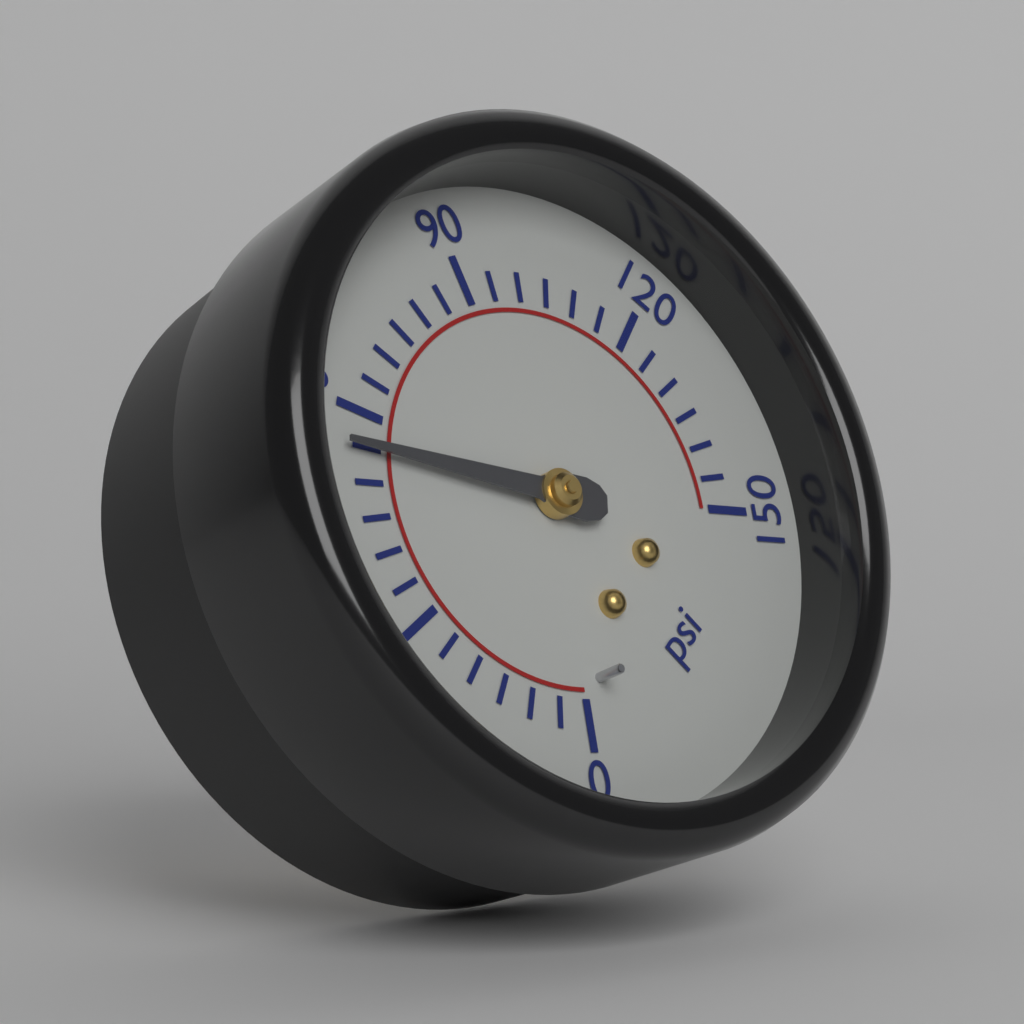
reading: 55 psi
